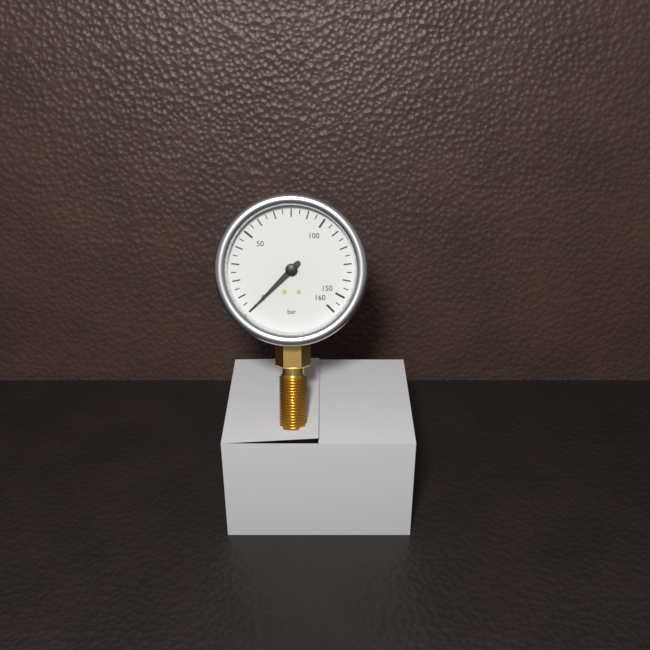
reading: 0 bar
